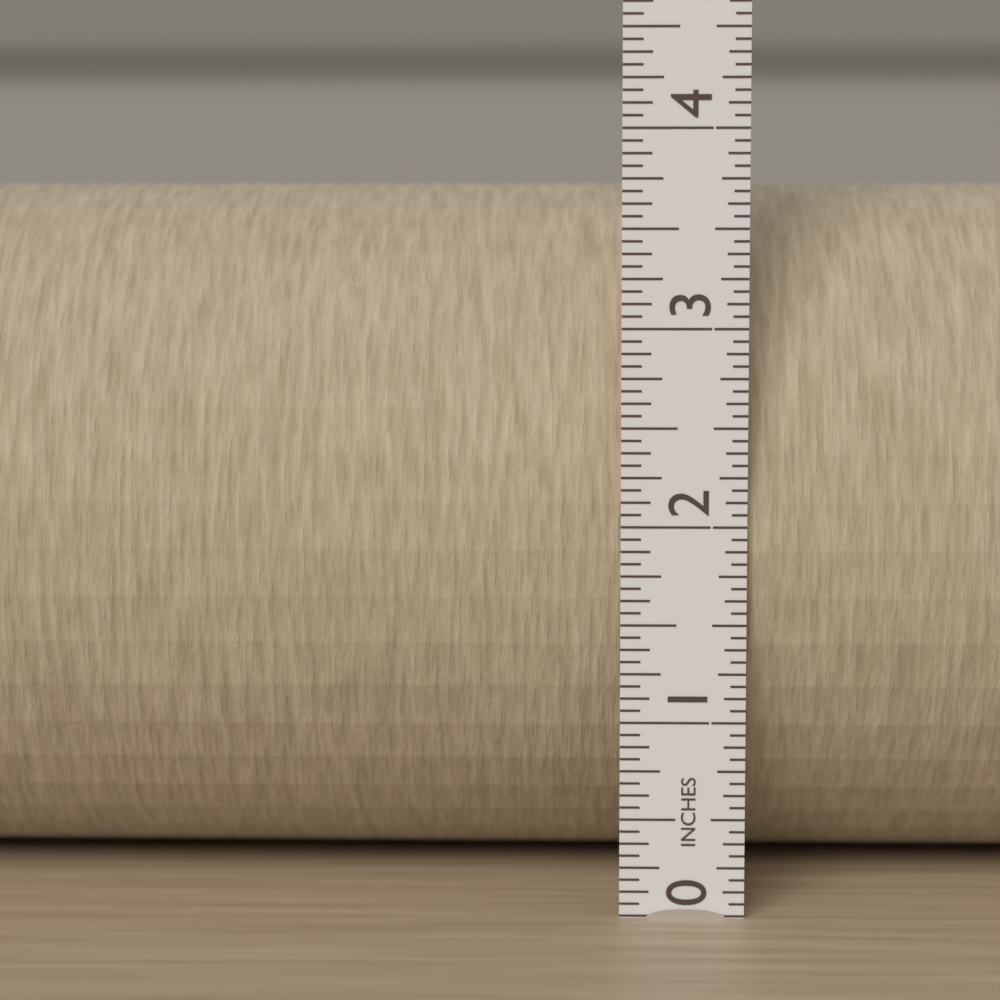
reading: 3.7500 in
